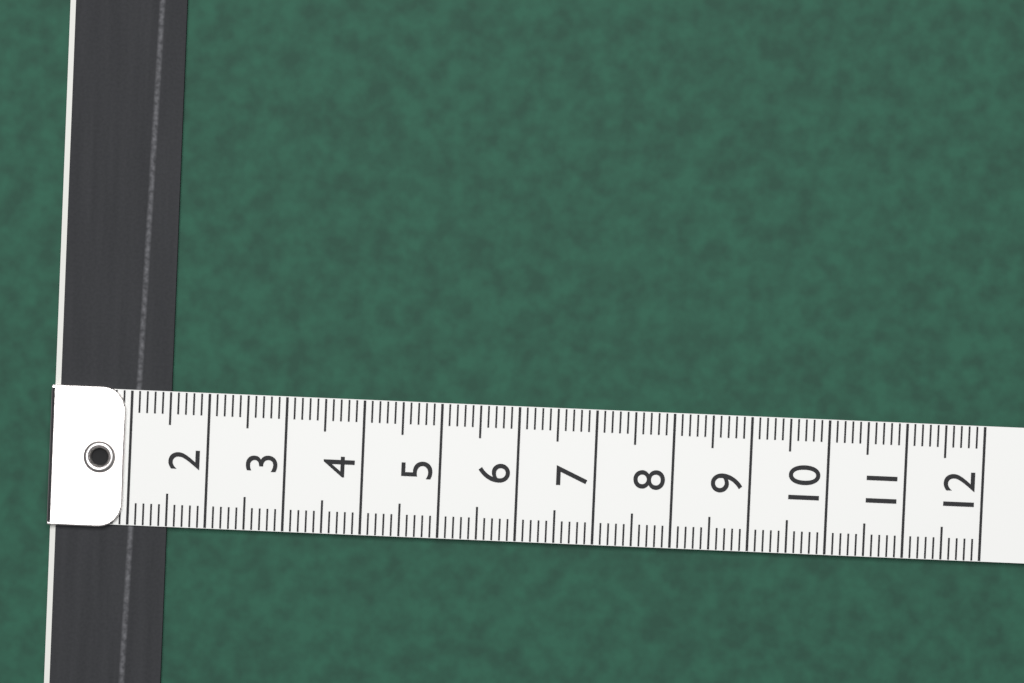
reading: 1.5 (no unit)
